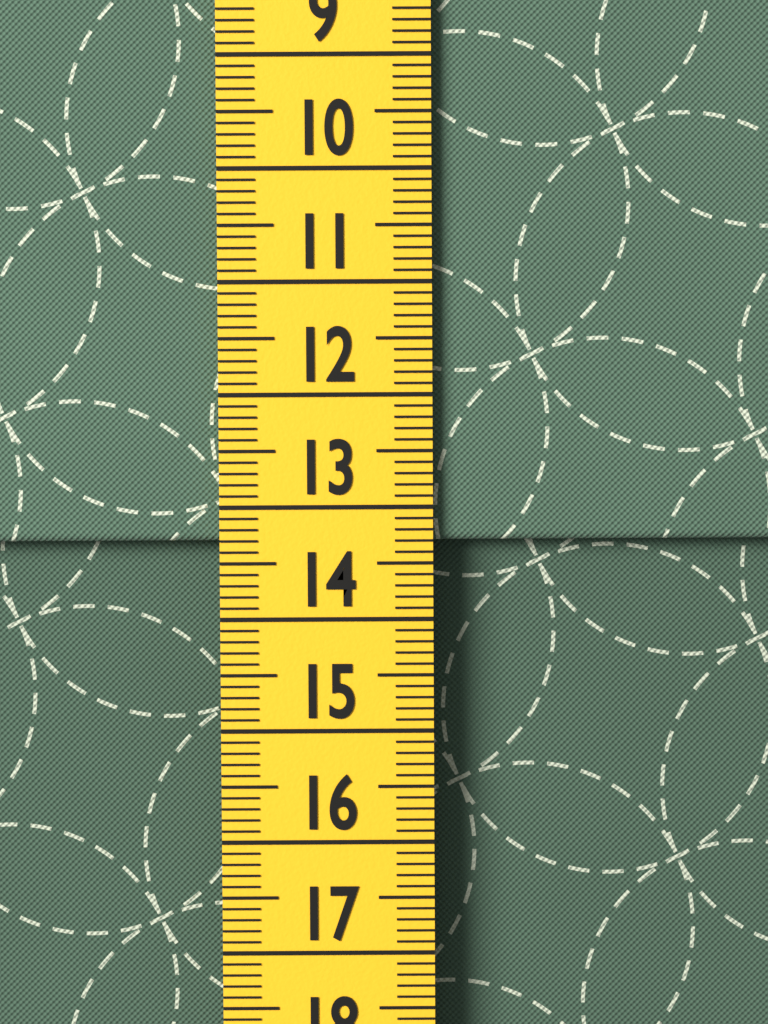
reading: 13.3 cm
